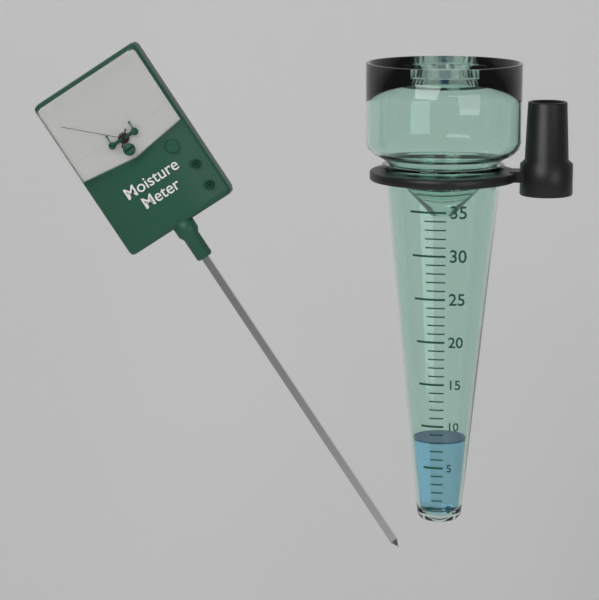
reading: 8 (no unit)
